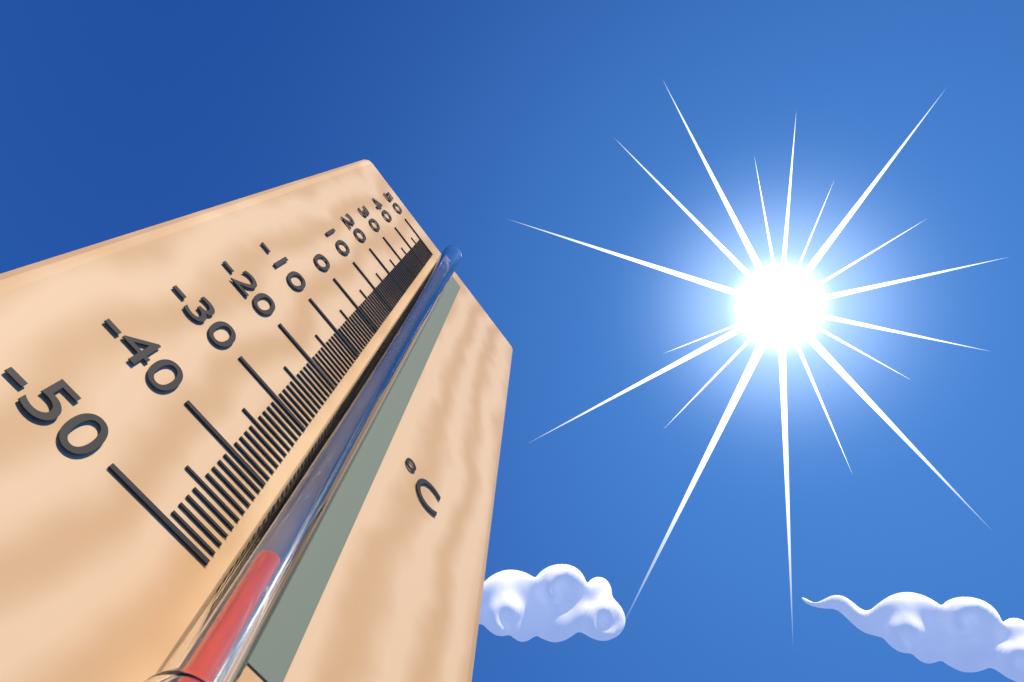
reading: -49 °C
